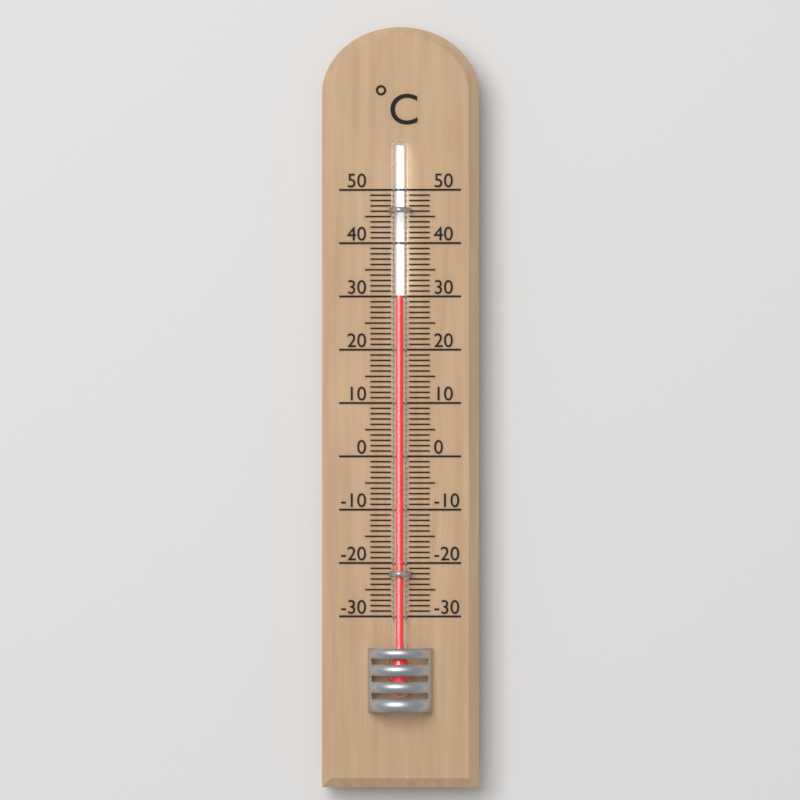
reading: 30 °C
